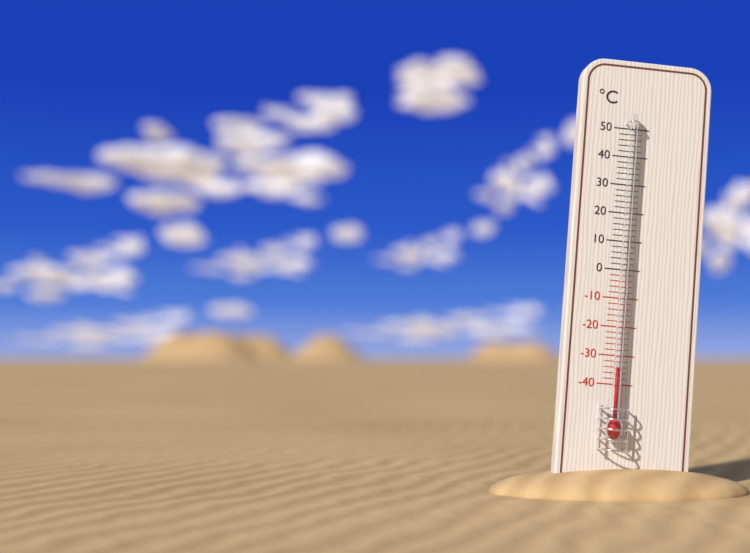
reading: -34 °C
